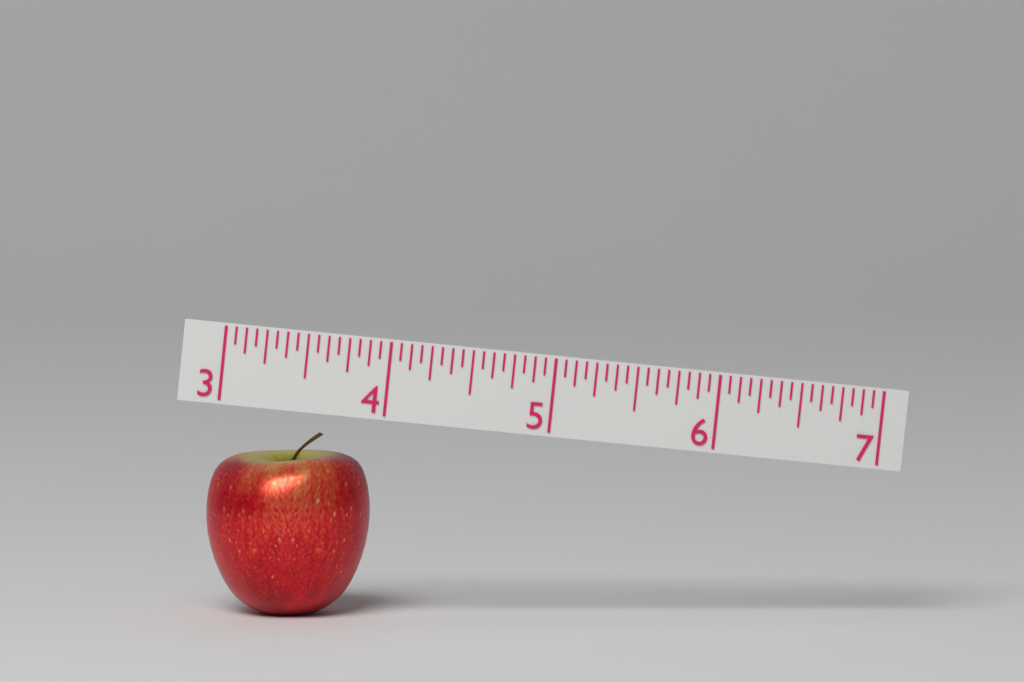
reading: 4.0000 (no unit)
